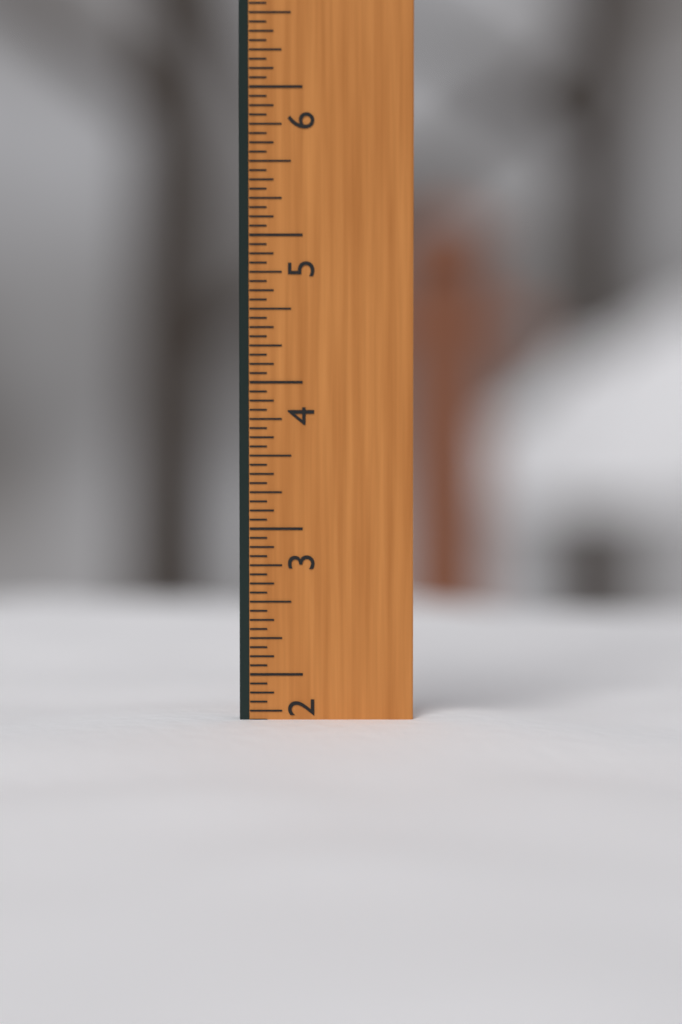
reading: 1.6875 in
